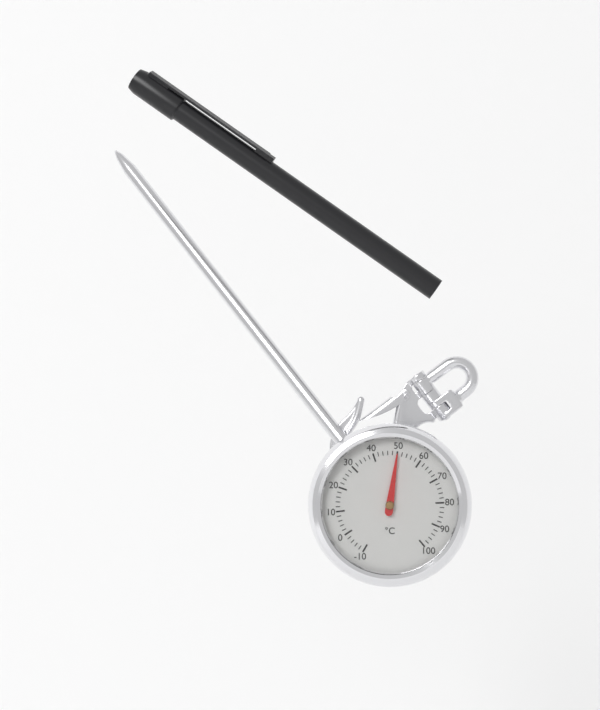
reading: 50 °C
